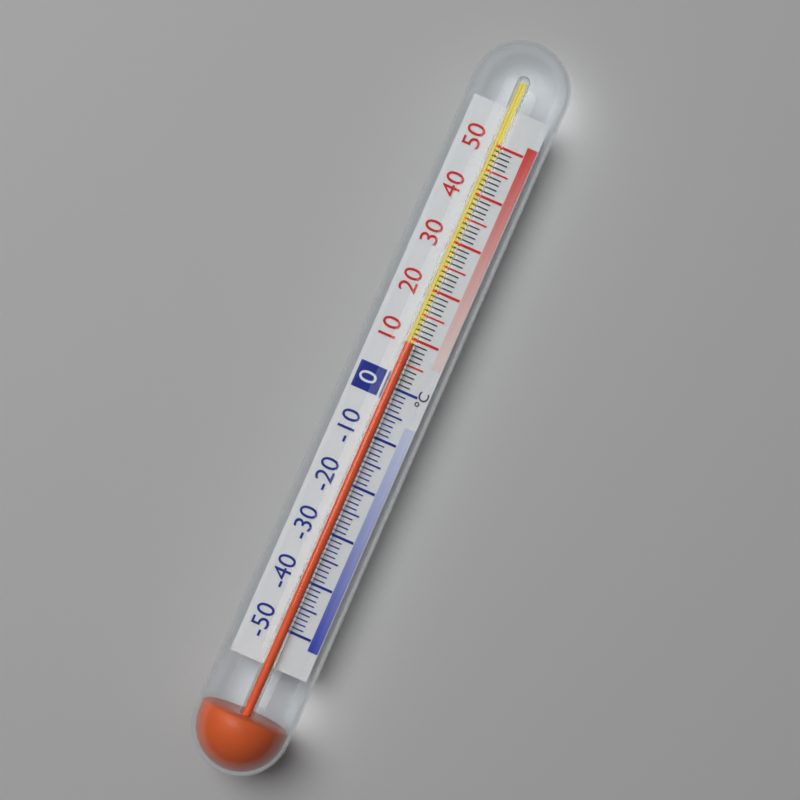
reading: 9 °C
